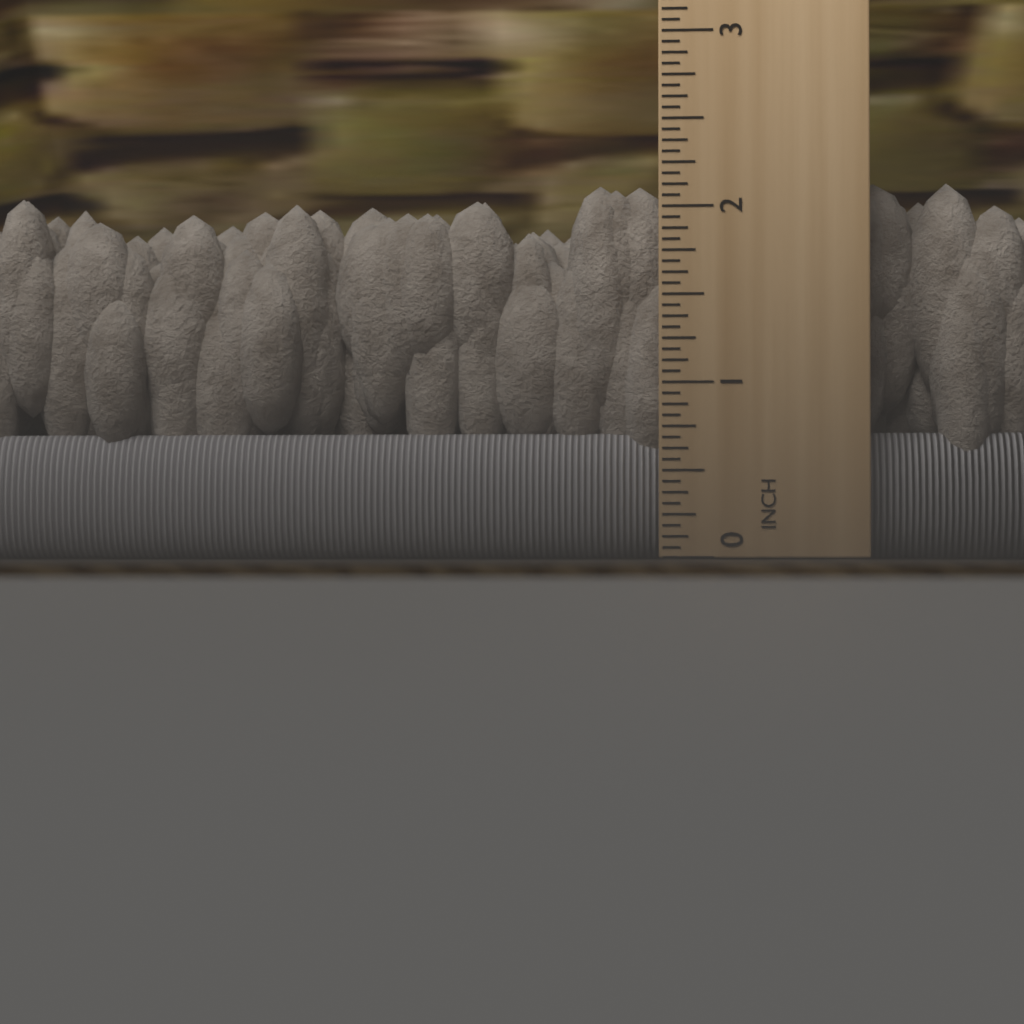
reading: 2.1875 in
